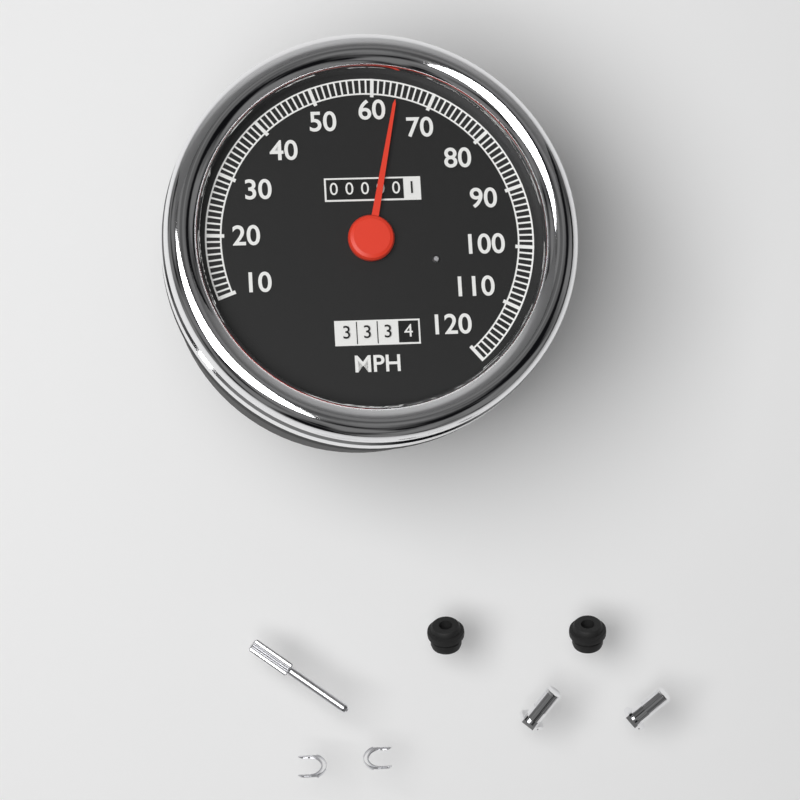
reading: 64 MPH
